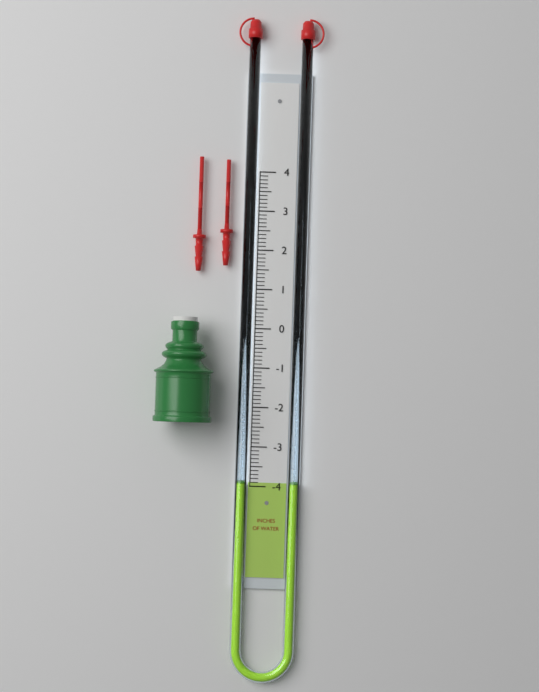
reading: -3.9 in
